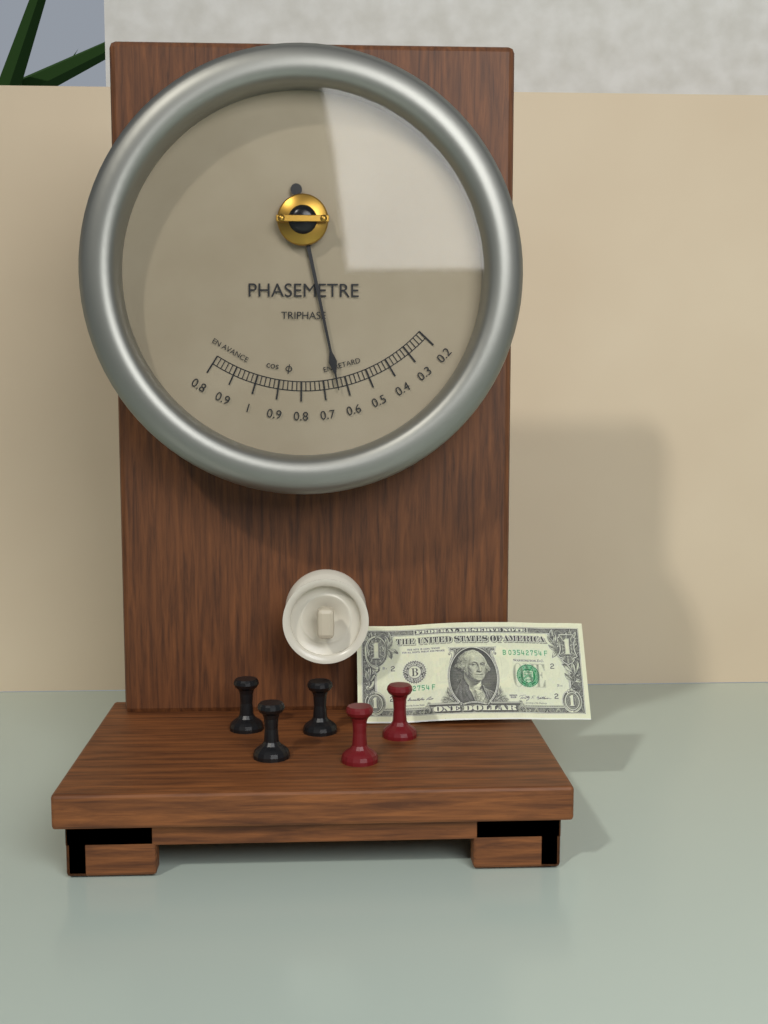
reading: 0.64 cos φ
